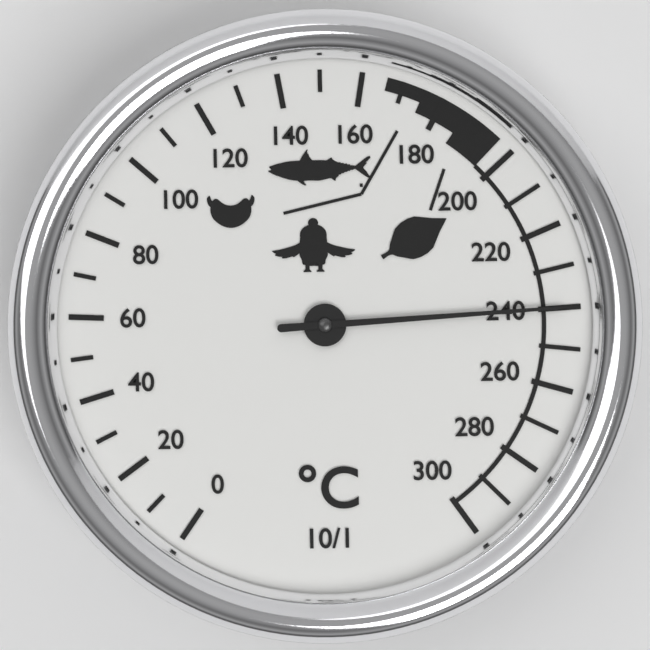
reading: 240 °C
